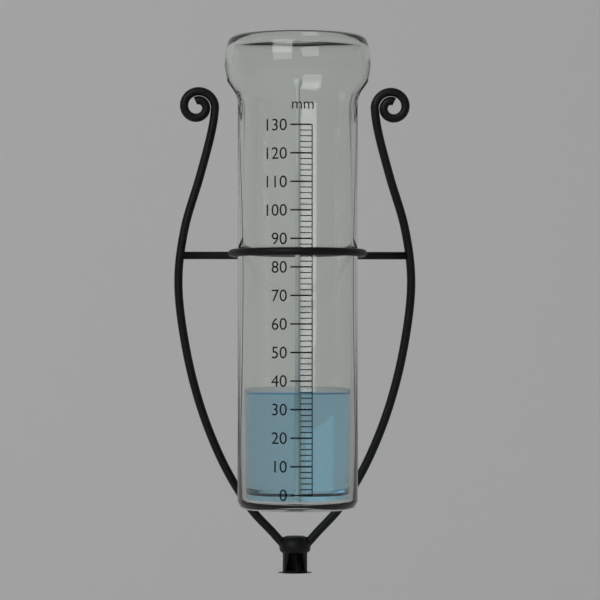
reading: 36 mm
